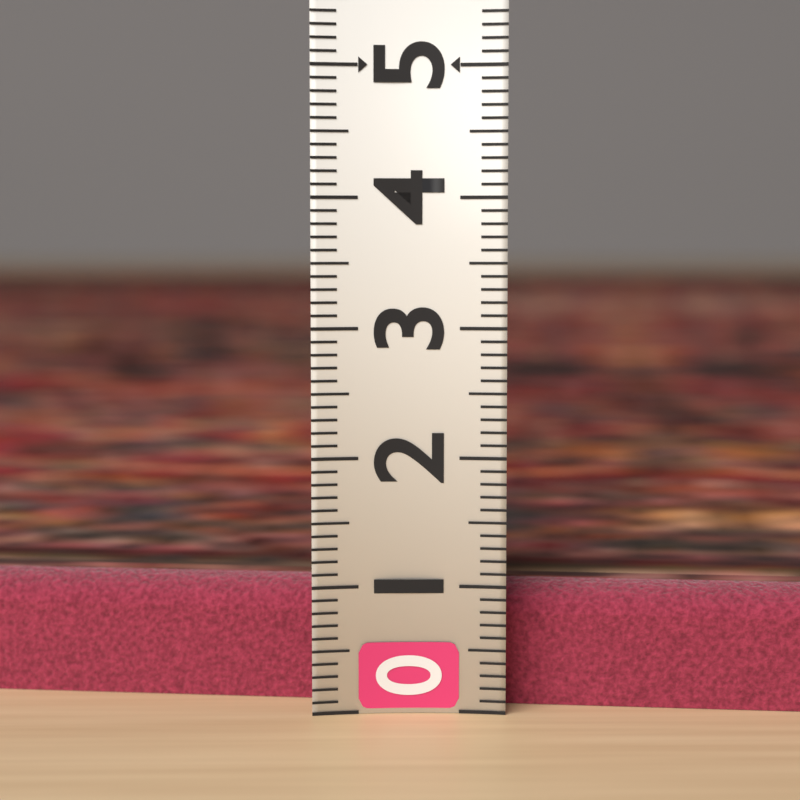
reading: 1.0 (no unit)
